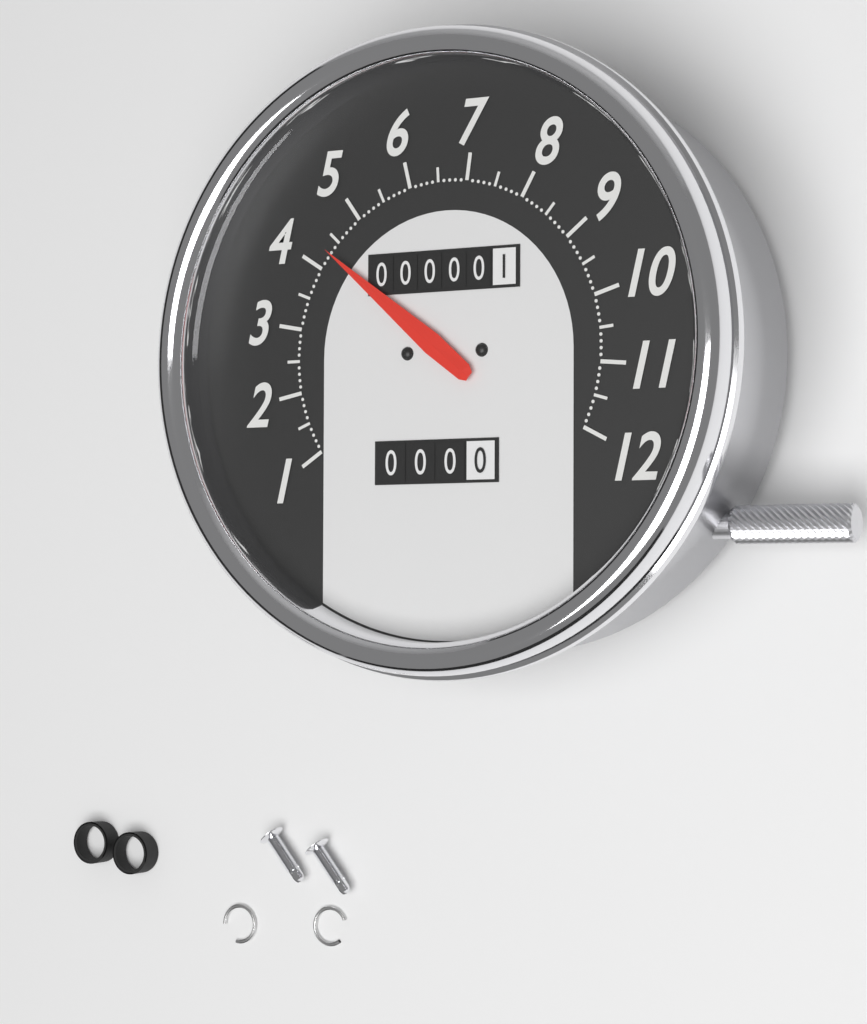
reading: 4.3 (no unit)
